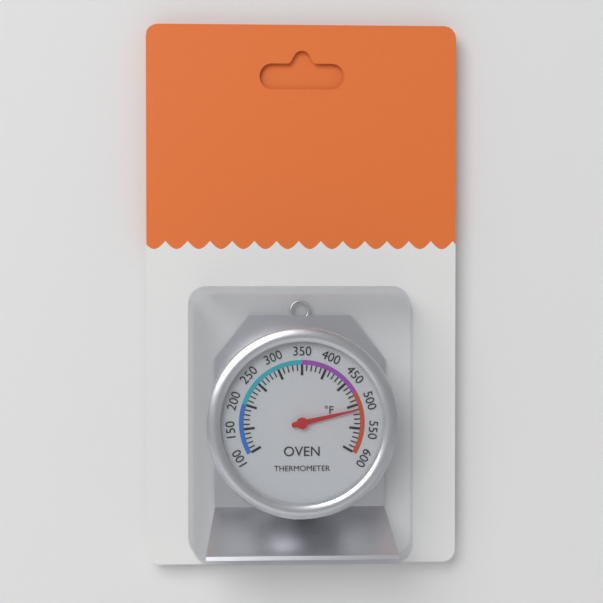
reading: 510 °F
